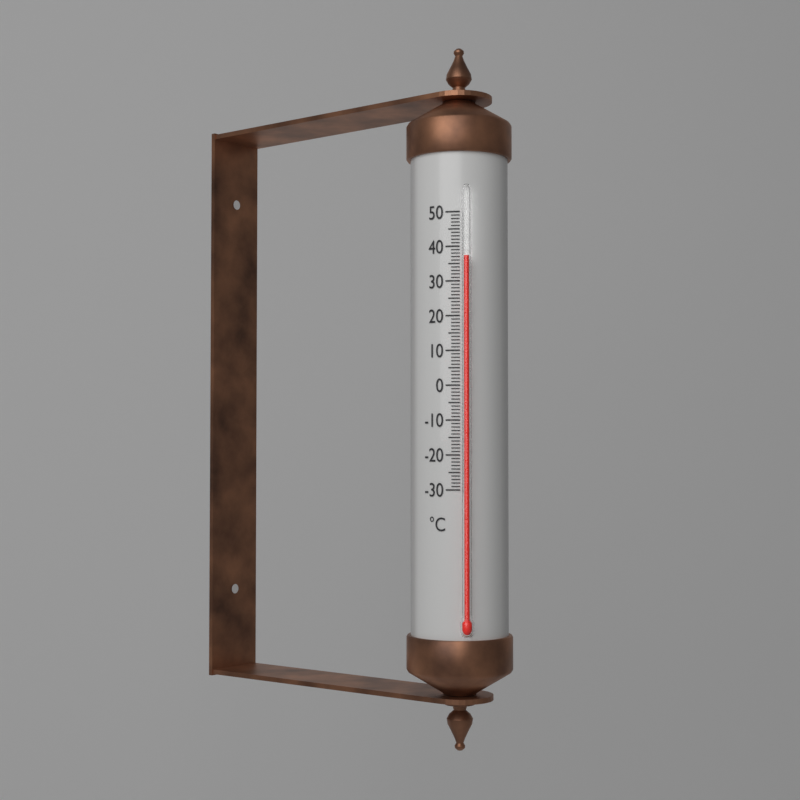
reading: 37 °C
